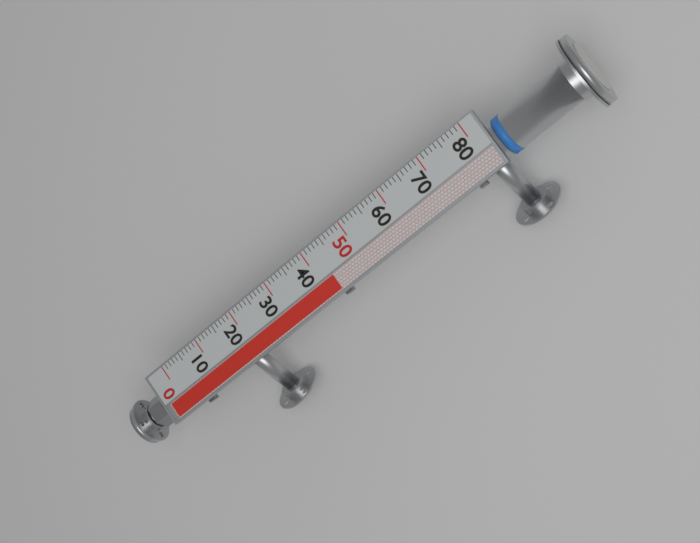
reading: 43 (no unit)
